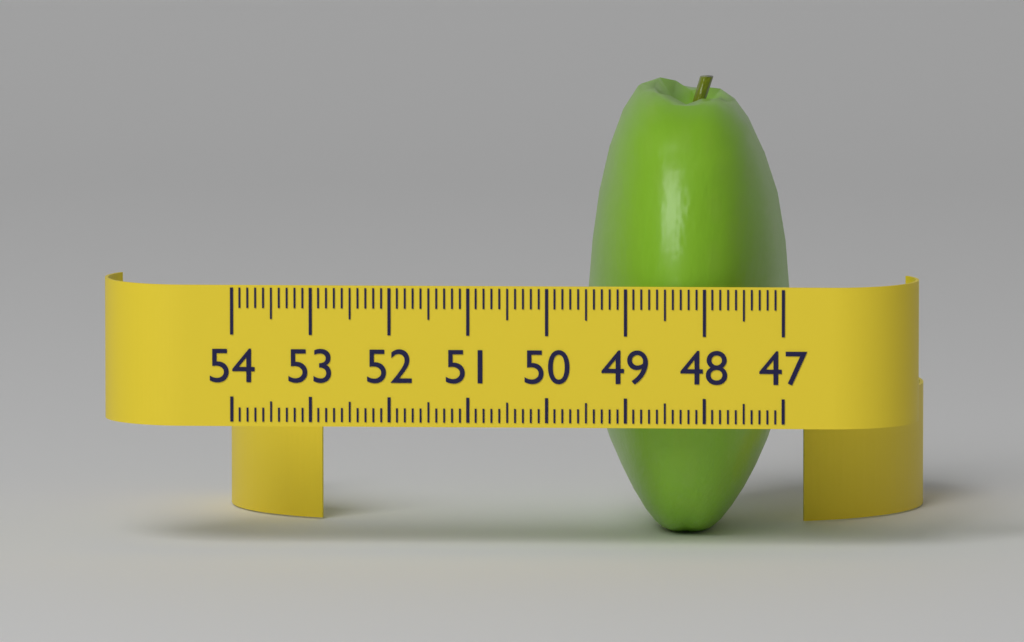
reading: 49.6 (no unit)
